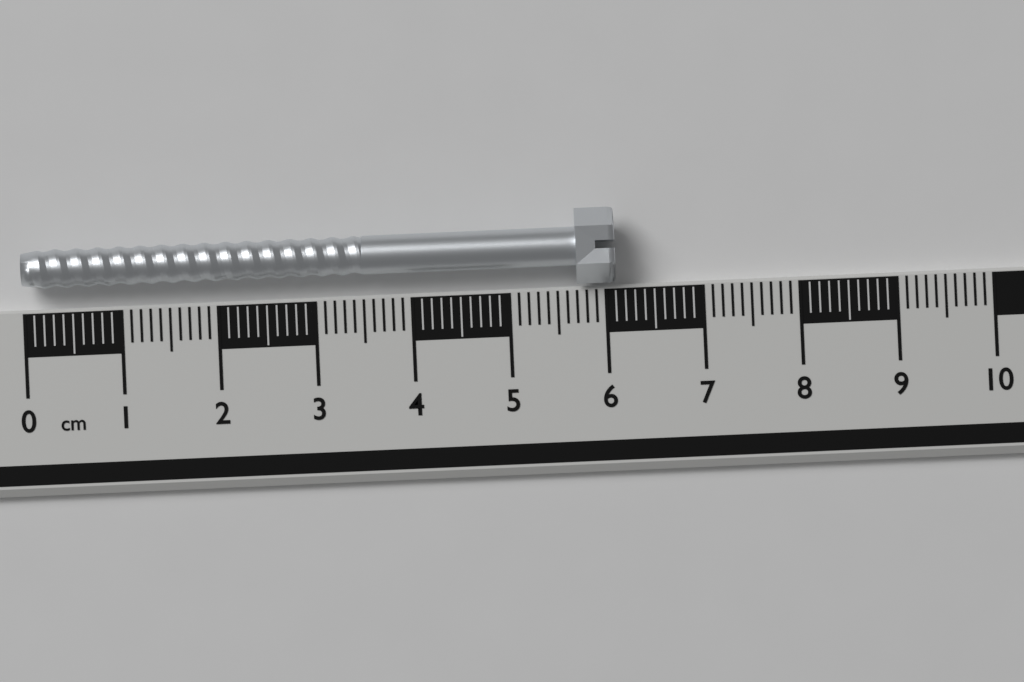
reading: 6.1 cm
